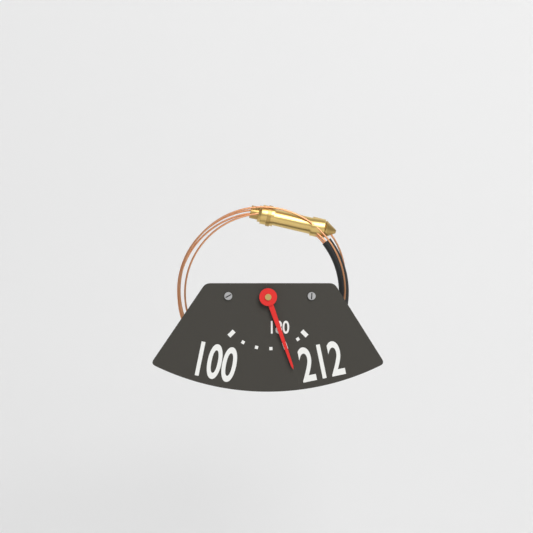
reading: 180 (no unit)
